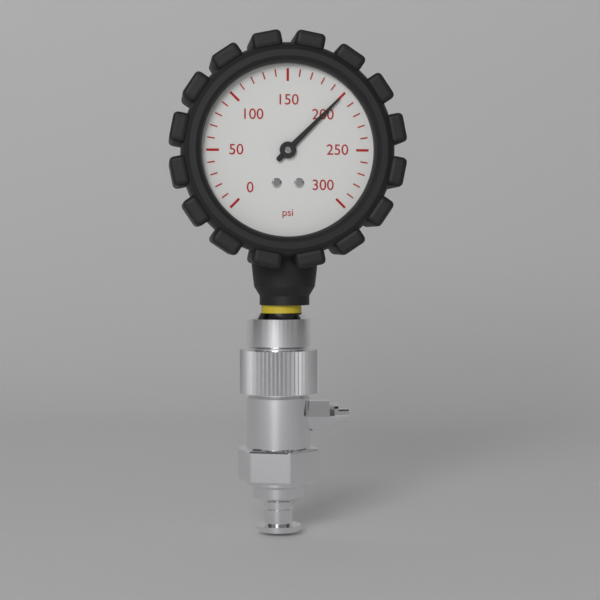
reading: 200 psi
